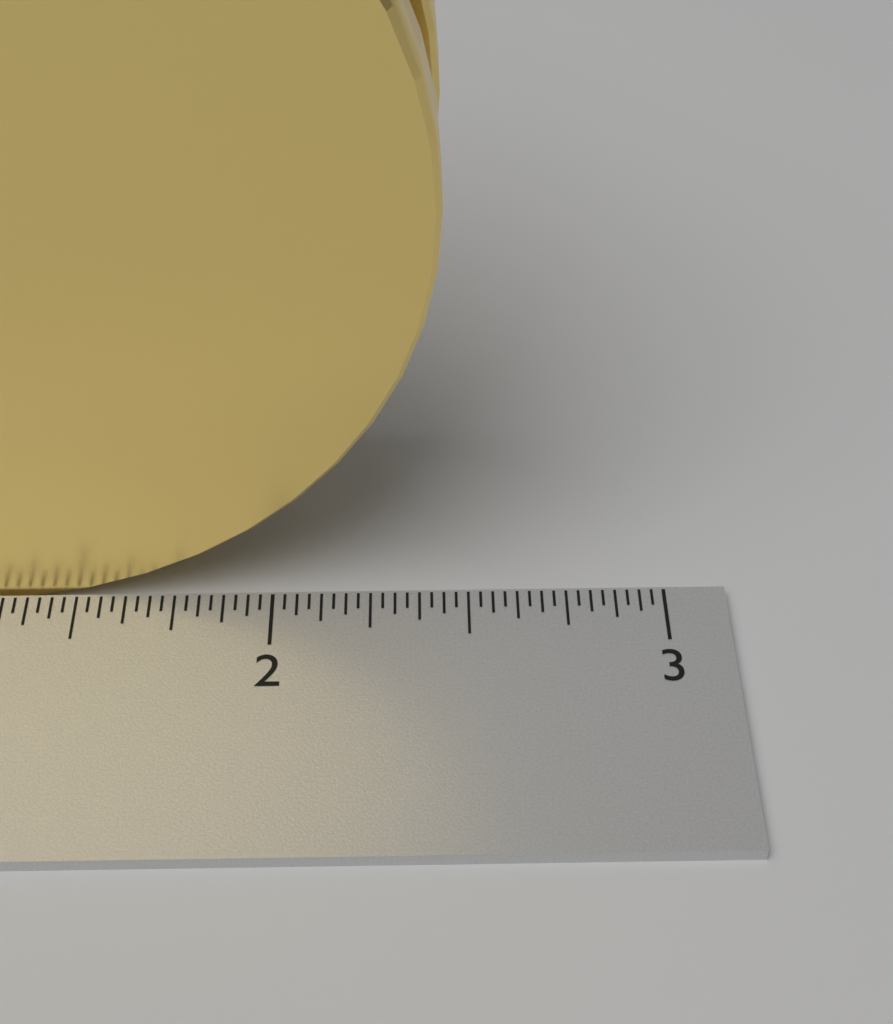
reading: 2.43750 inch
